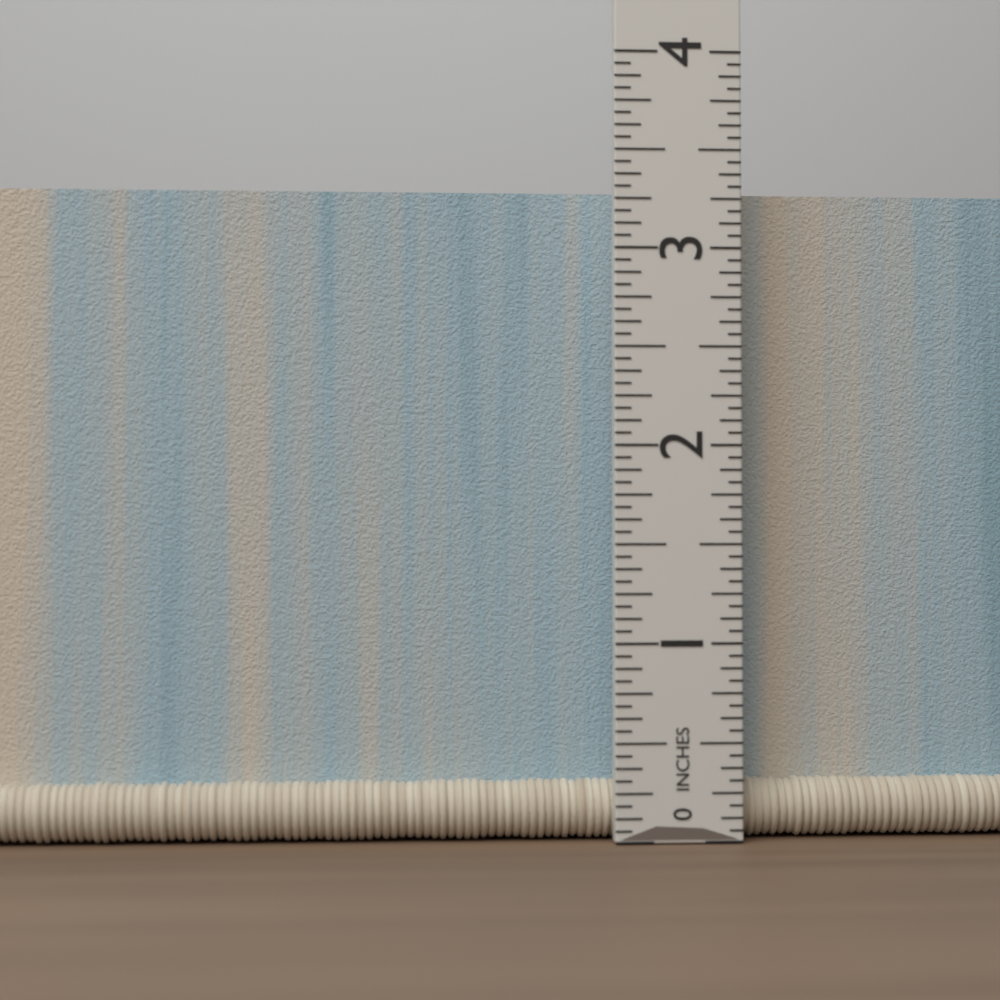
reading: 3.3125 in
